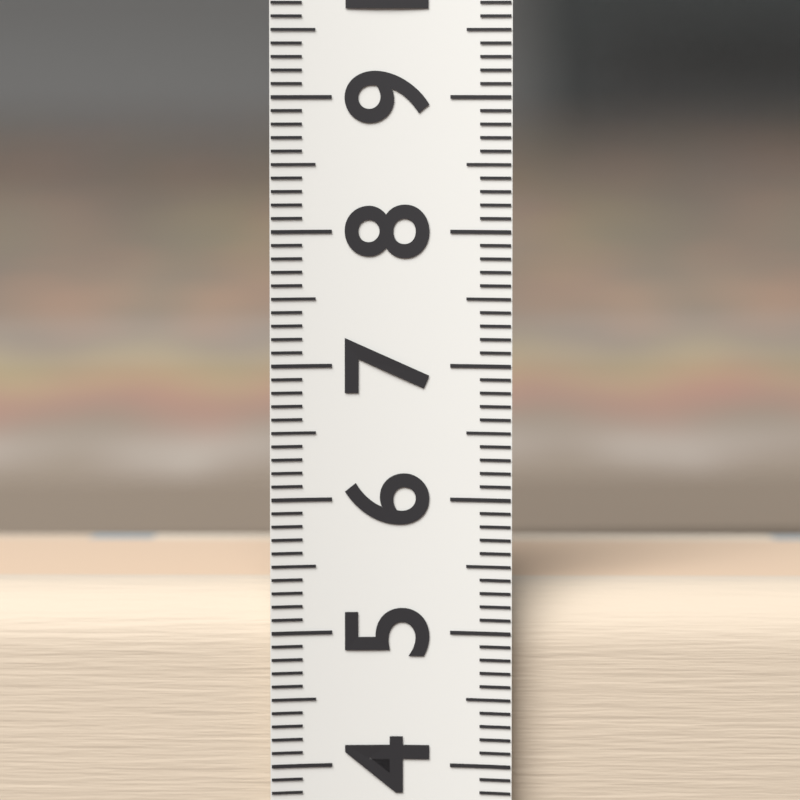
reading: 5.3 (no unit)
